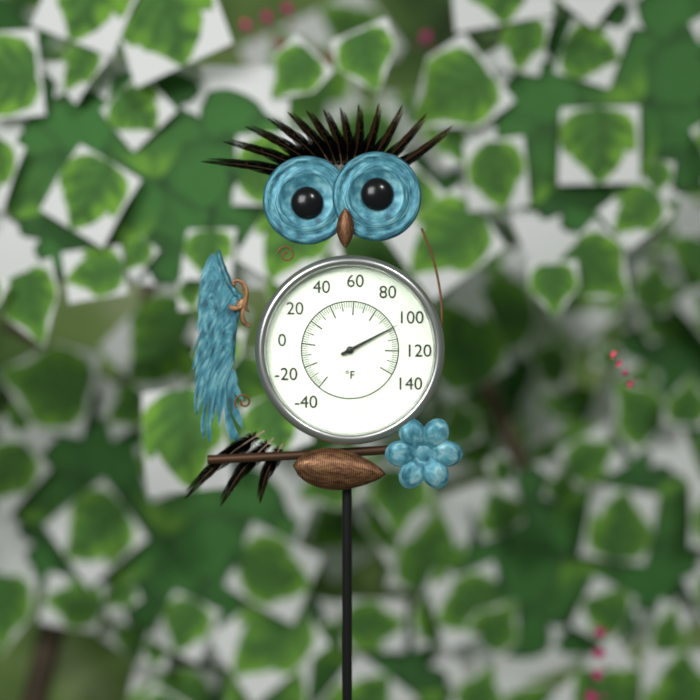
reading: 100 °F
